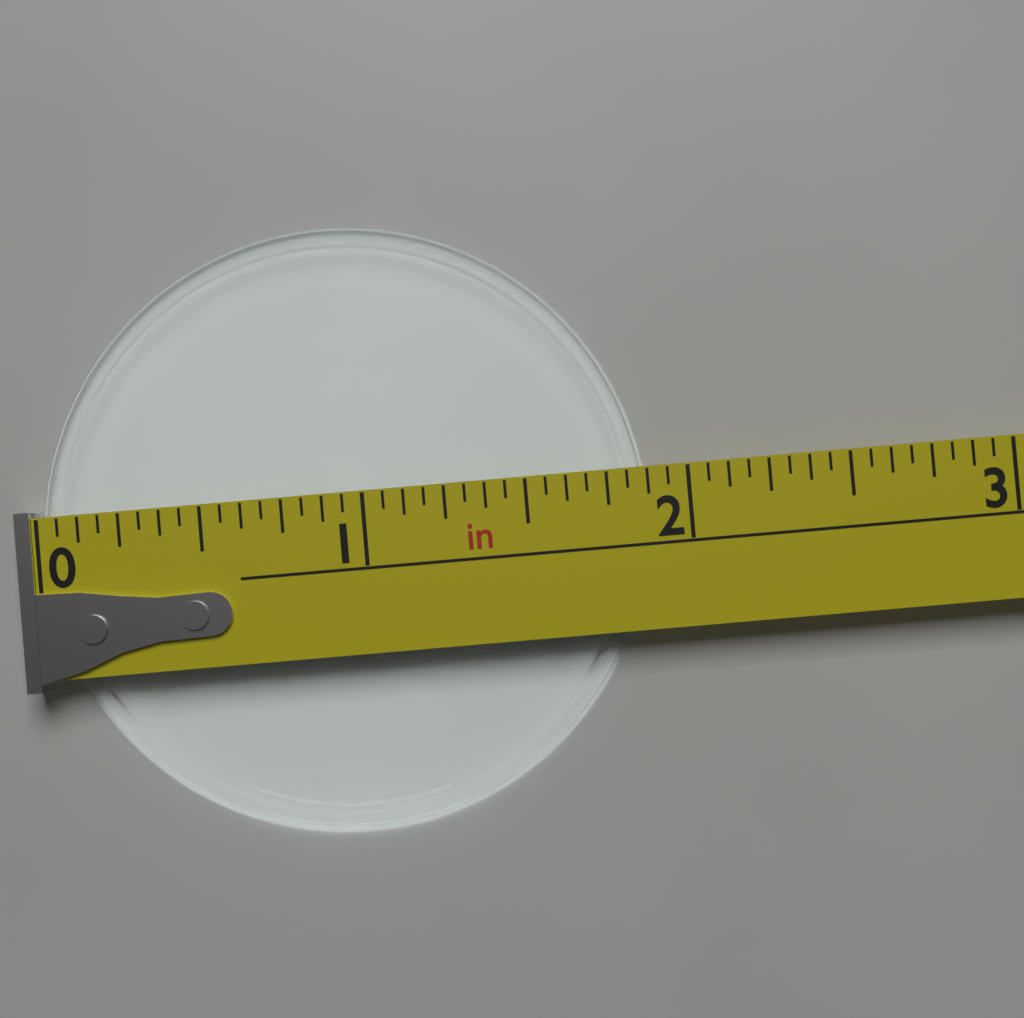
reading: 1.8750 in
